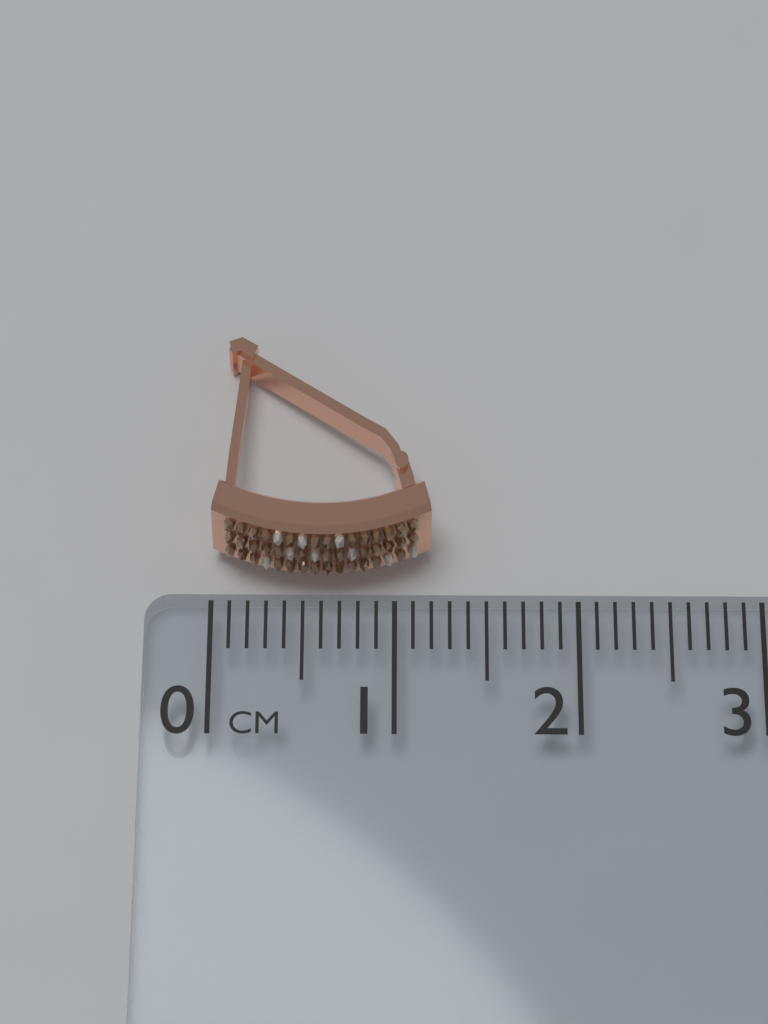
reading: 1.2 cm
